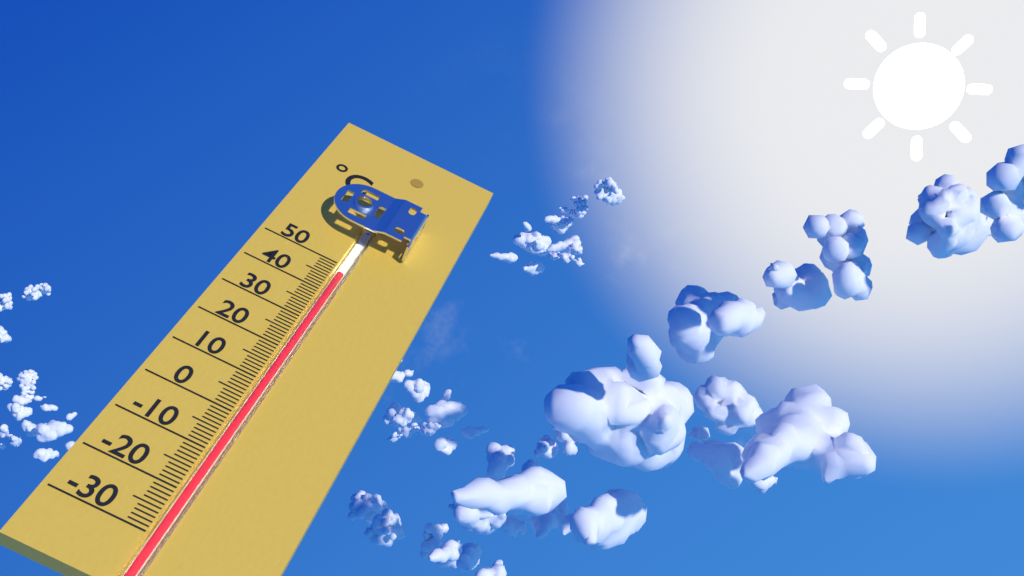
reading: 47 °C
